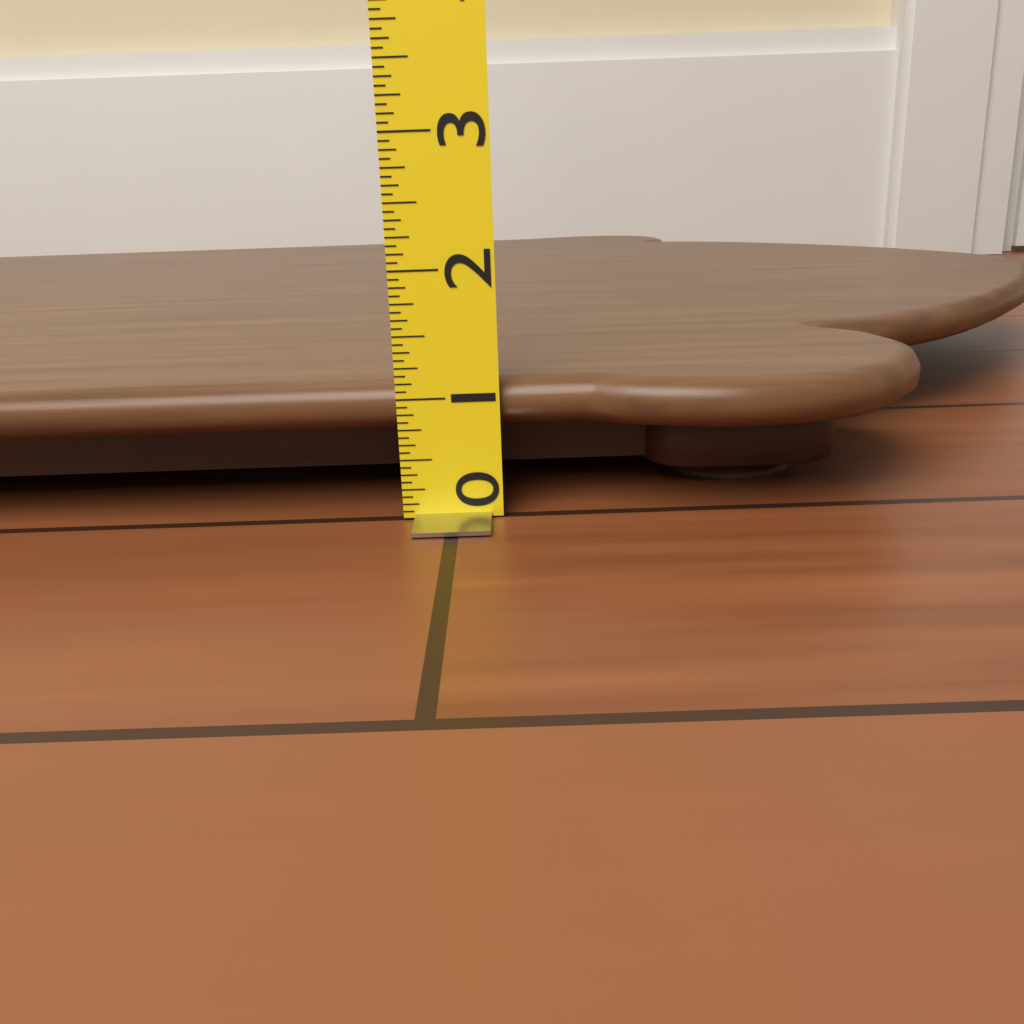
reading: 1.1250 (no unit)
